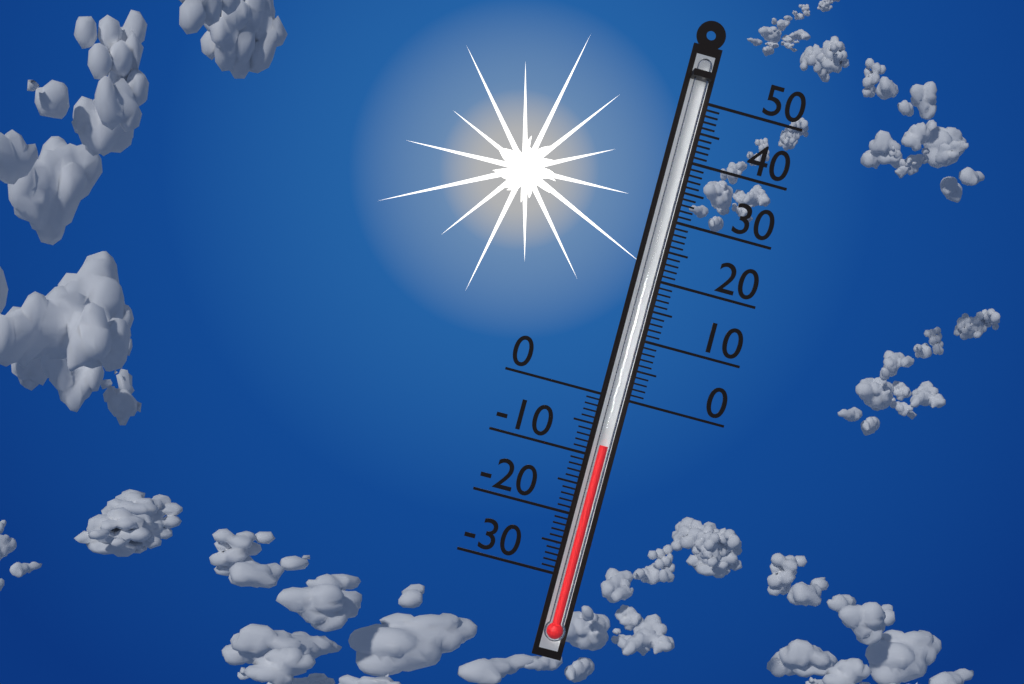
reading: -8 (no unit)
